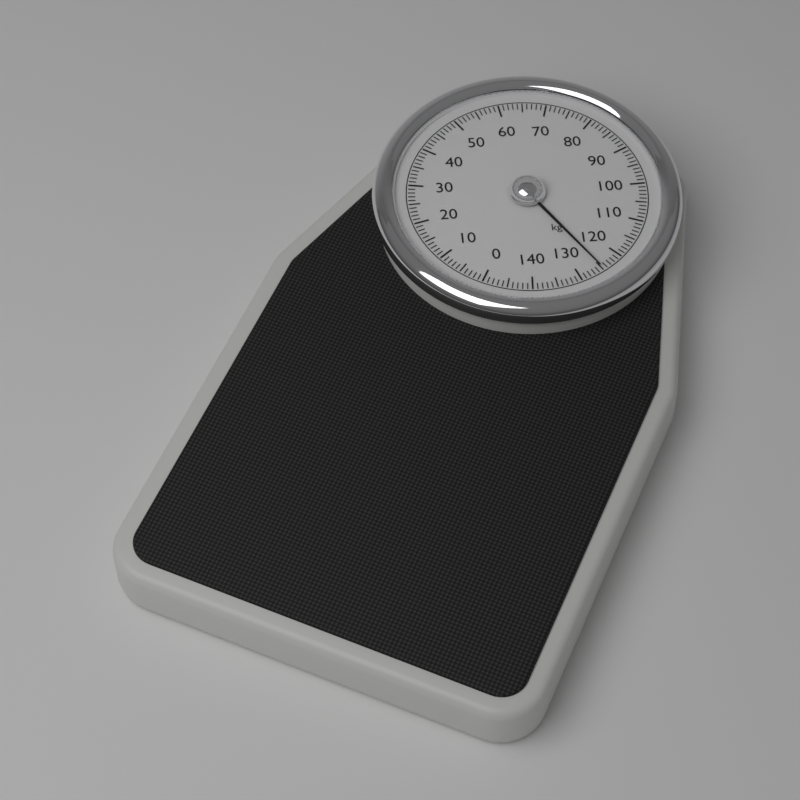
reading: 125 kg
